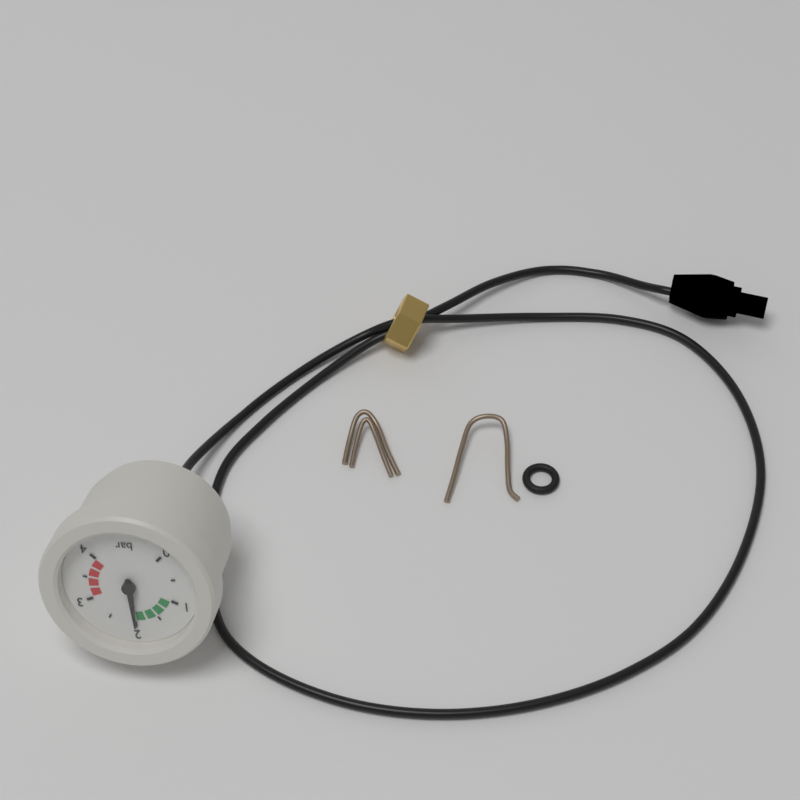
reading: 2.0 bar
